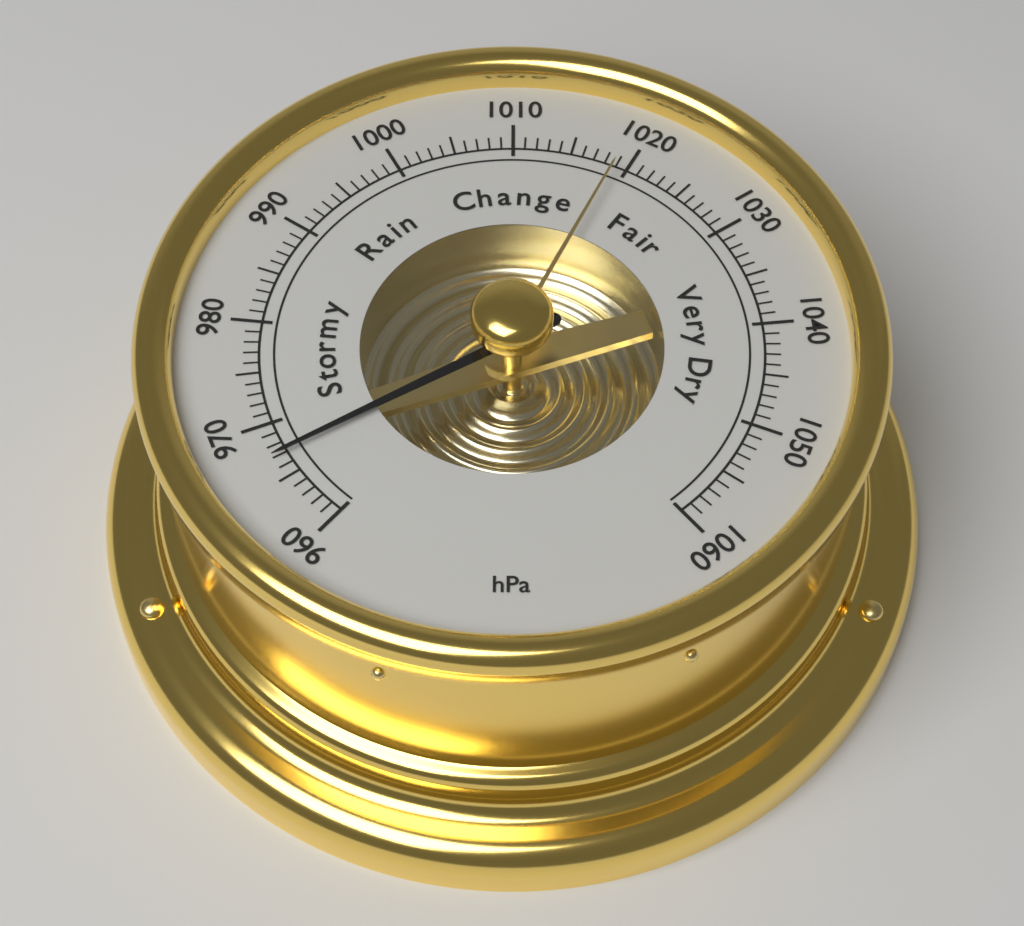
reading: 967 hPa
